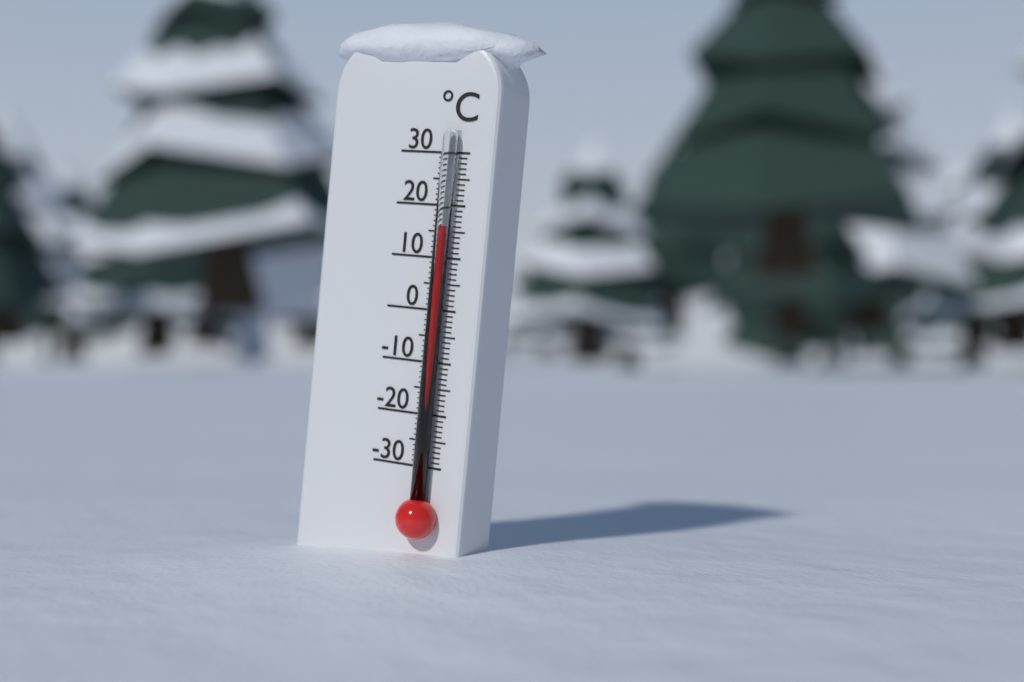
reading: 16 °C
